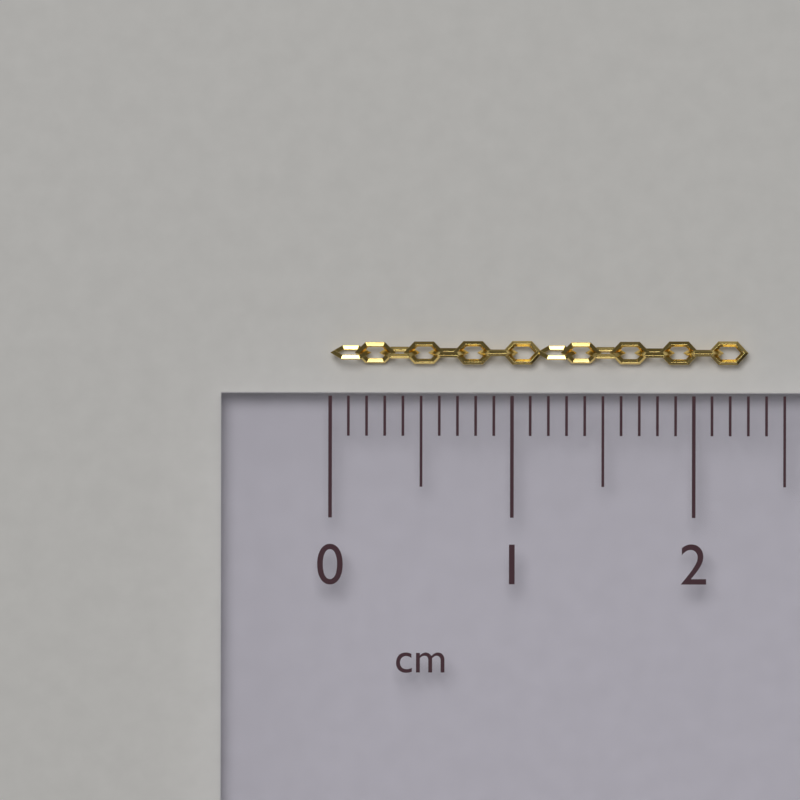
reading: 2.3 cm
